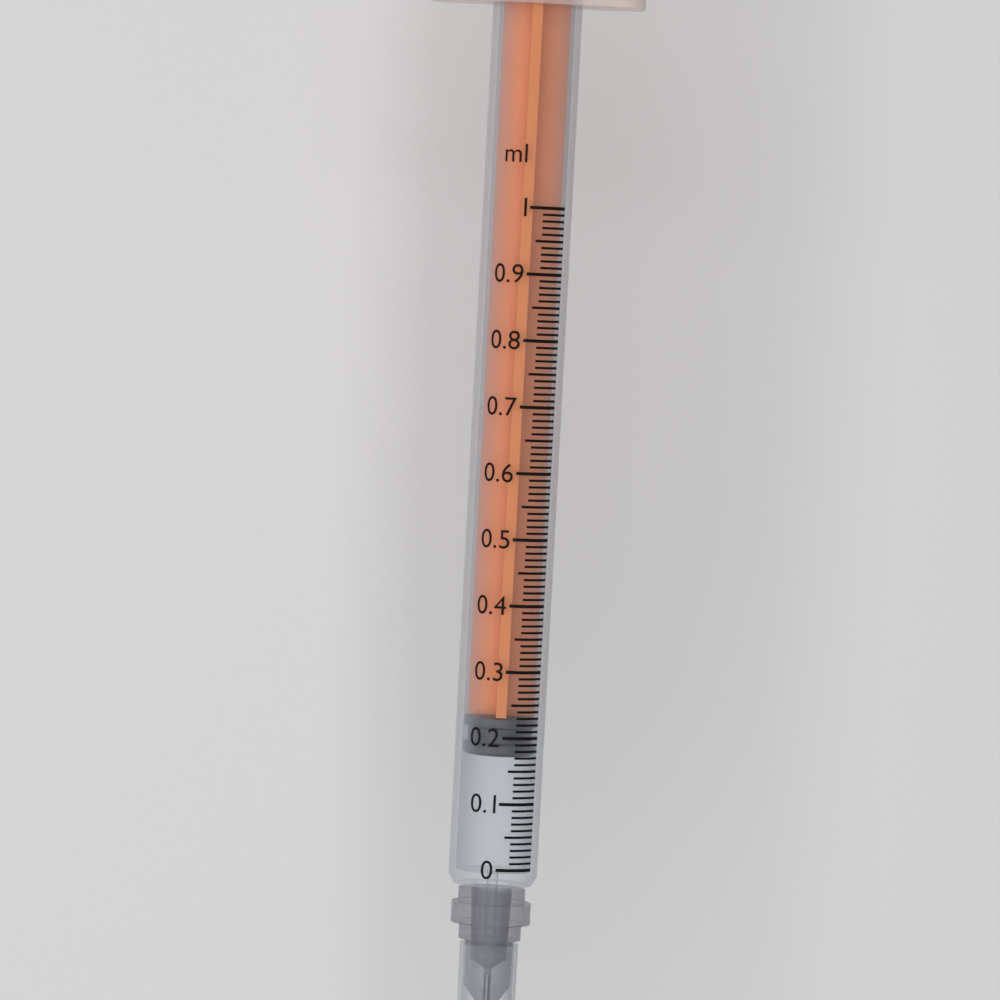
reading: 0.17 ml
